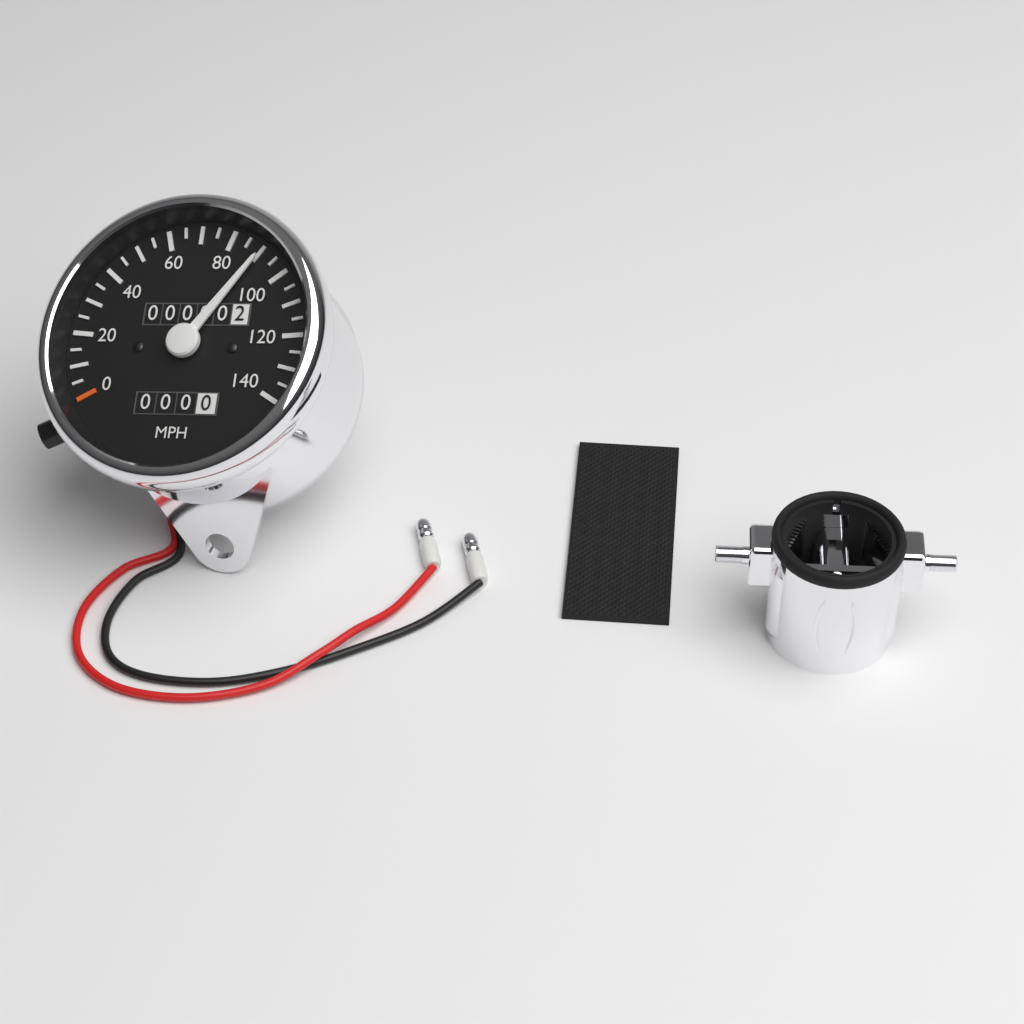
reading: 90 MPH
